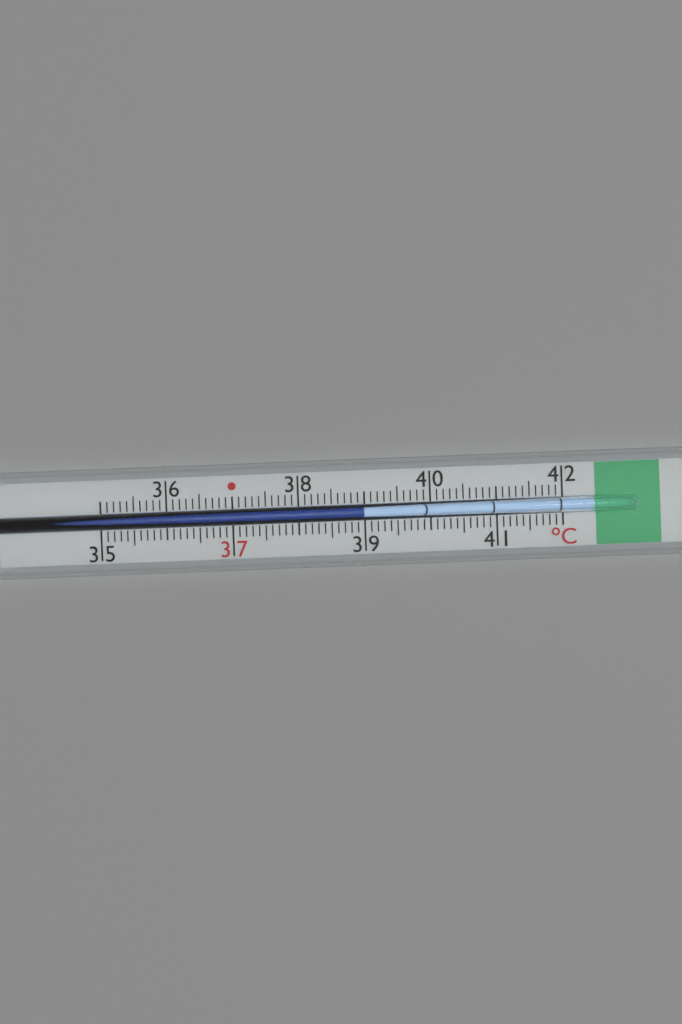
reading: 39.0 °C
